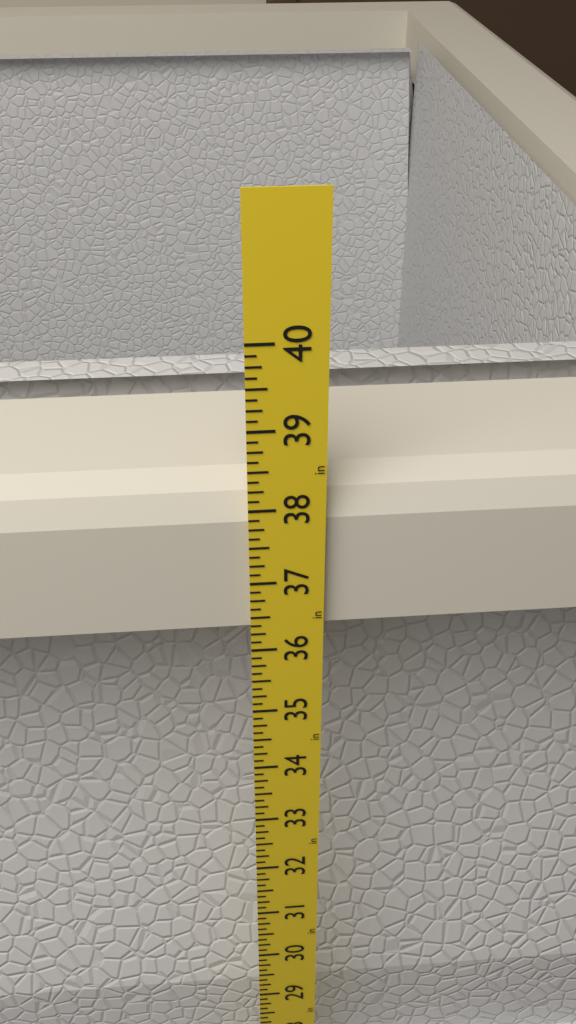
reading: 38.250 in
